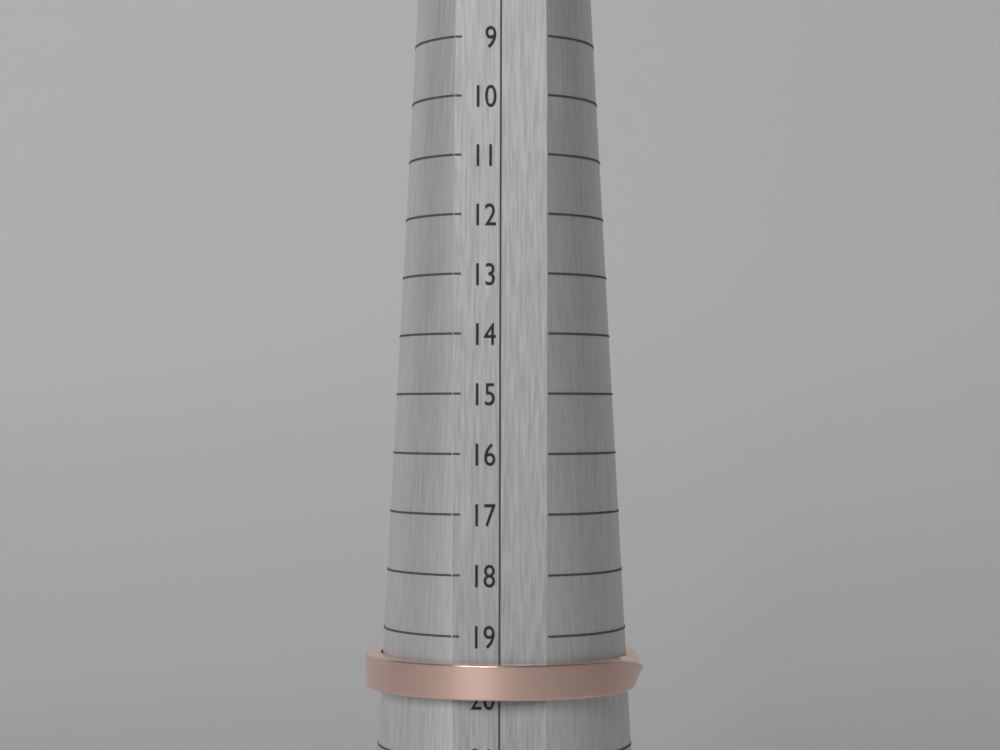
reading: 20 (no unit)
